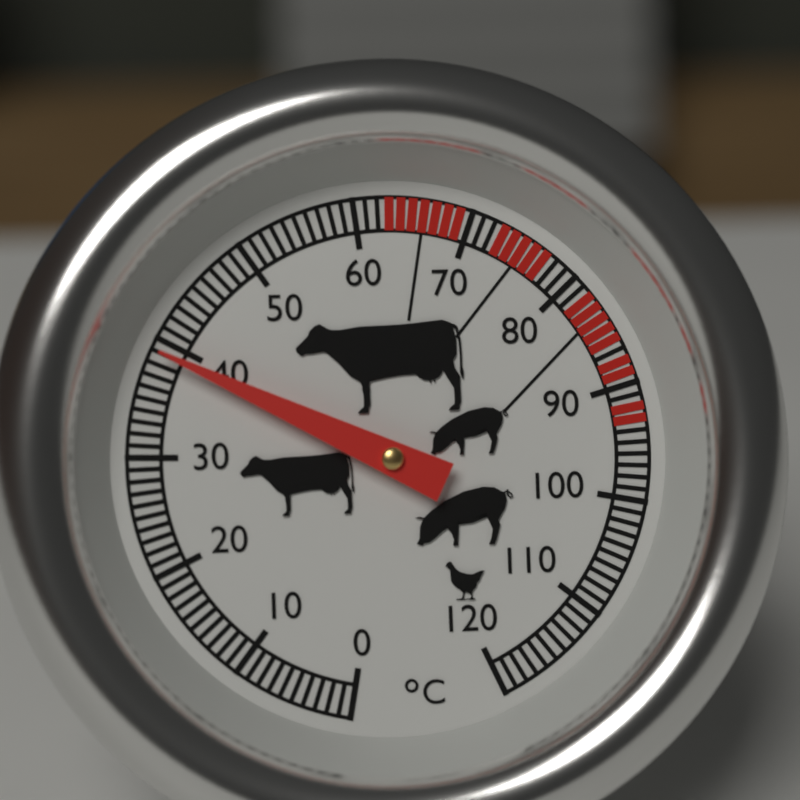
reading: 39 °C
